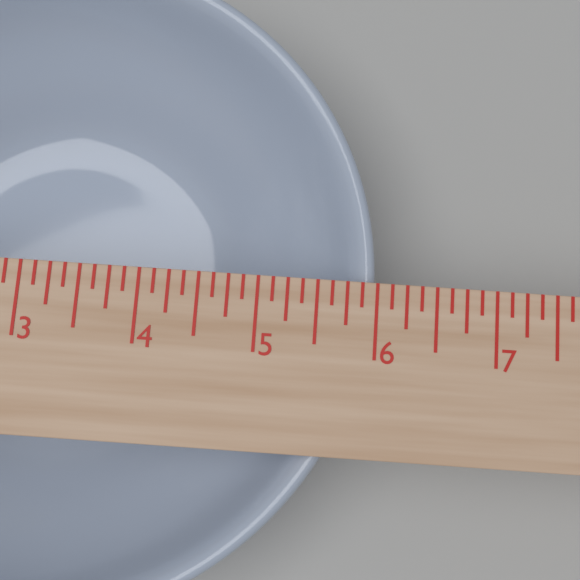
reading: 6.000 in
